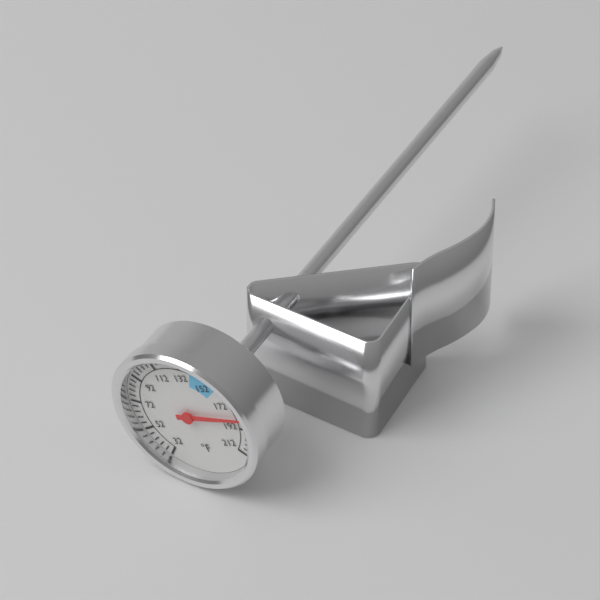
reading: 184 °F
